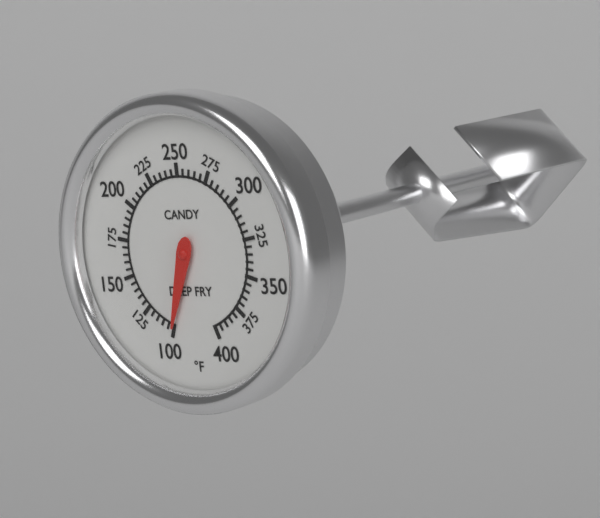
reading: 100 °F
